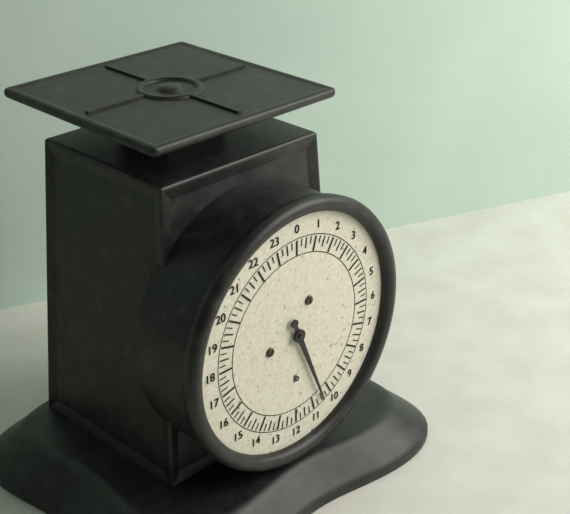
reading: 10.50 lb
